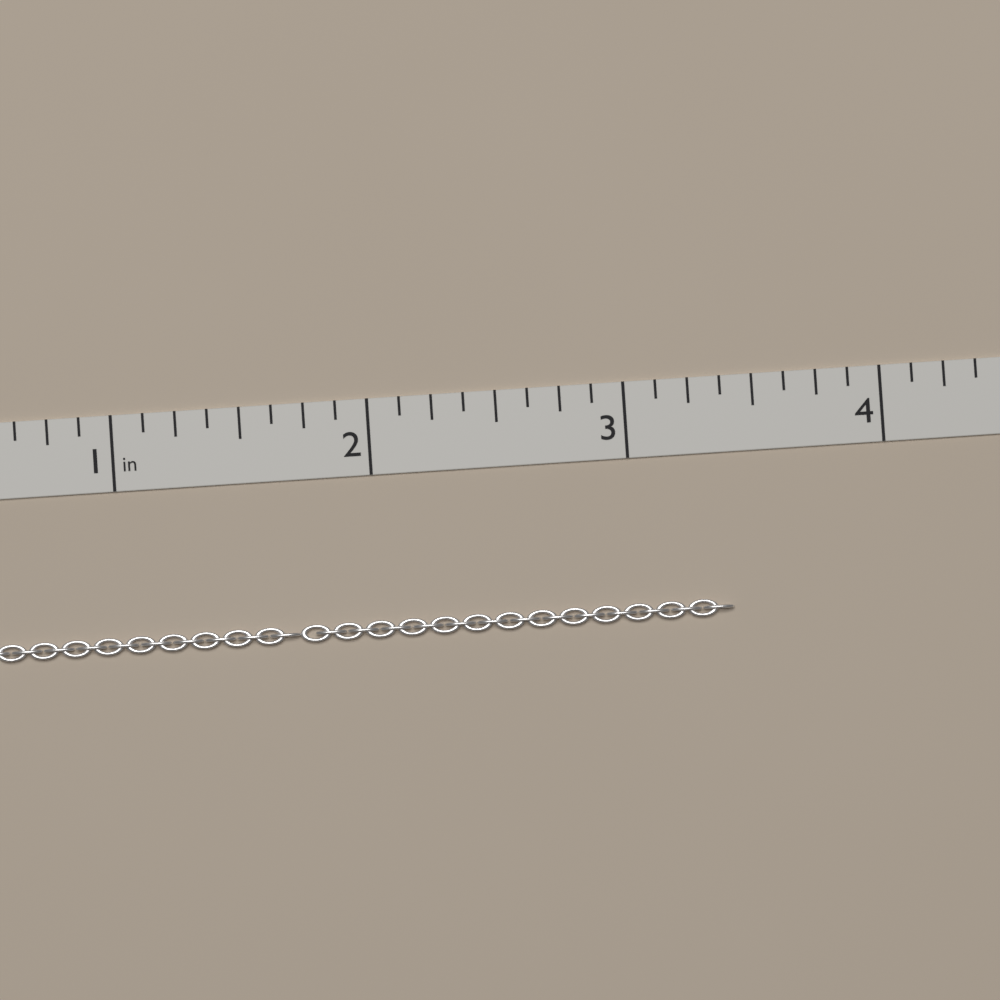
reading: 3.375 in
